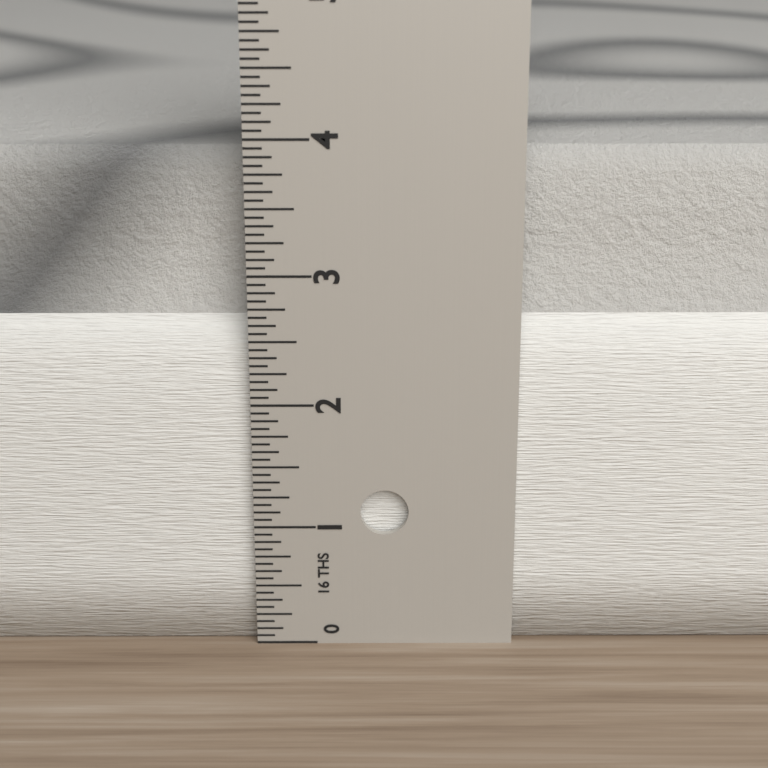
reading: 3.8750 in
